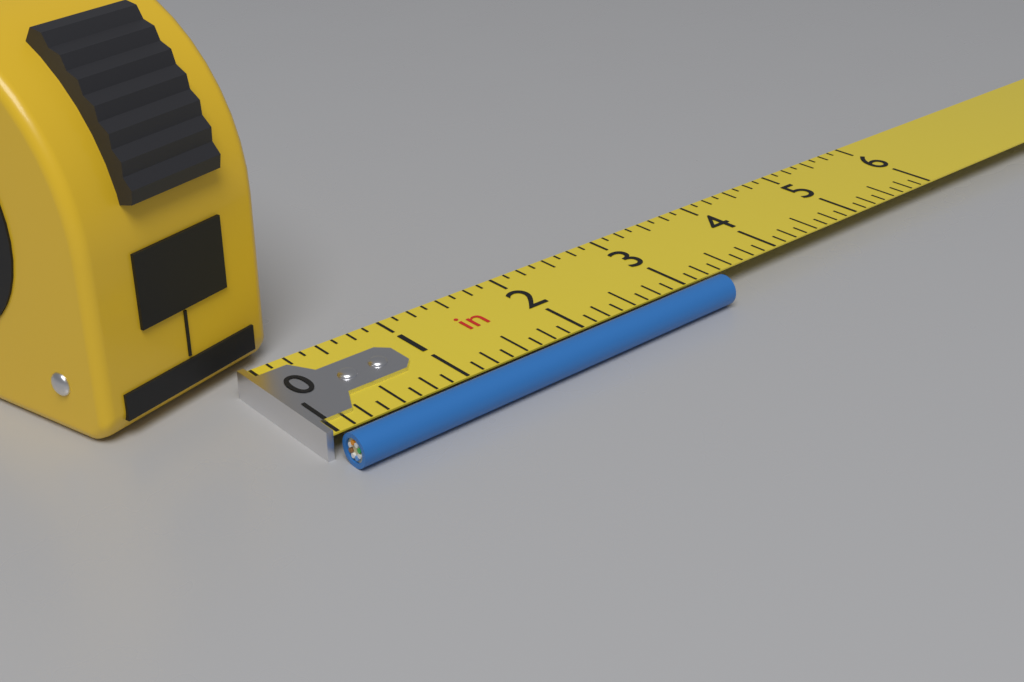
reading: 3.250 in
